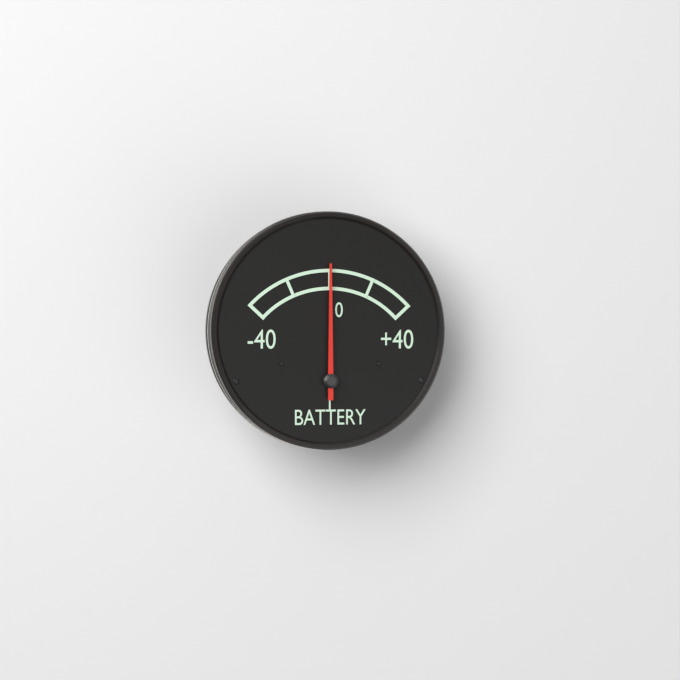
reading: 0 (no unit)
